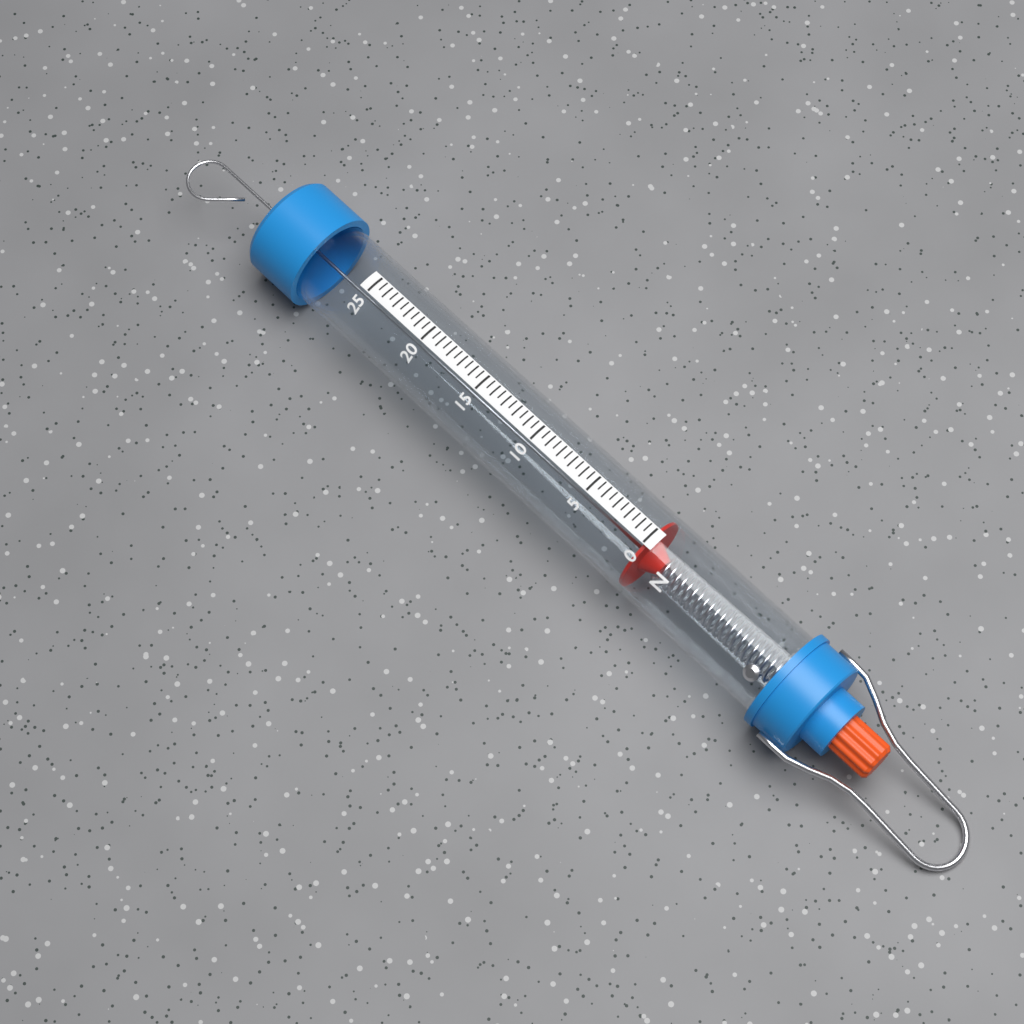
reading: 0.0 N
